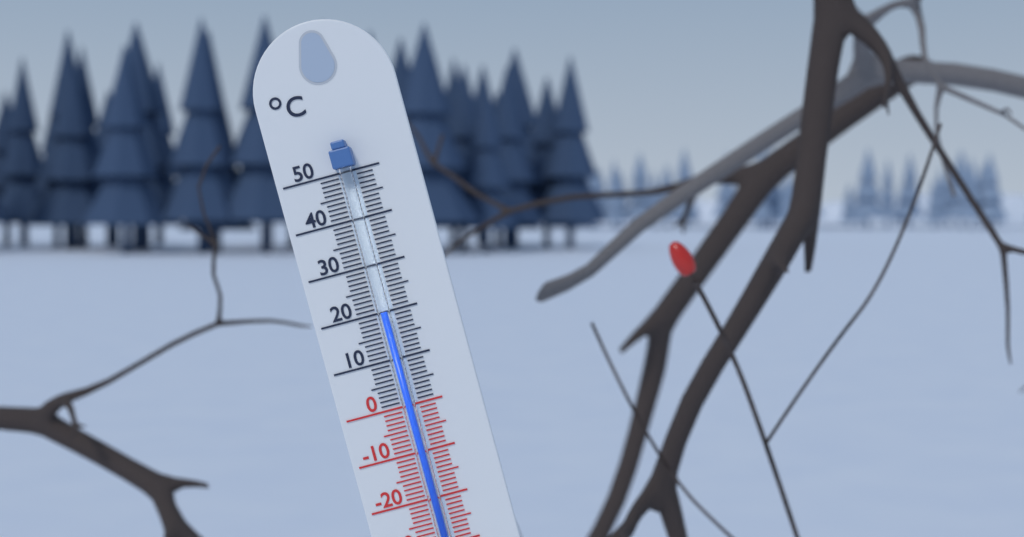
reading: 20 °C
